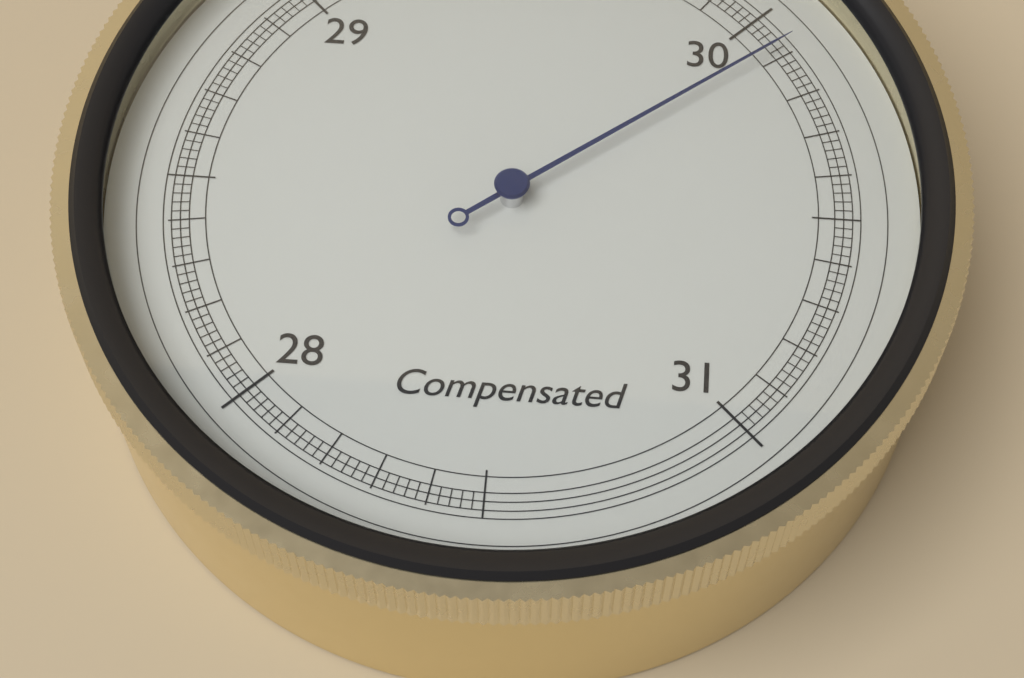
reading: 30.08 inHg
